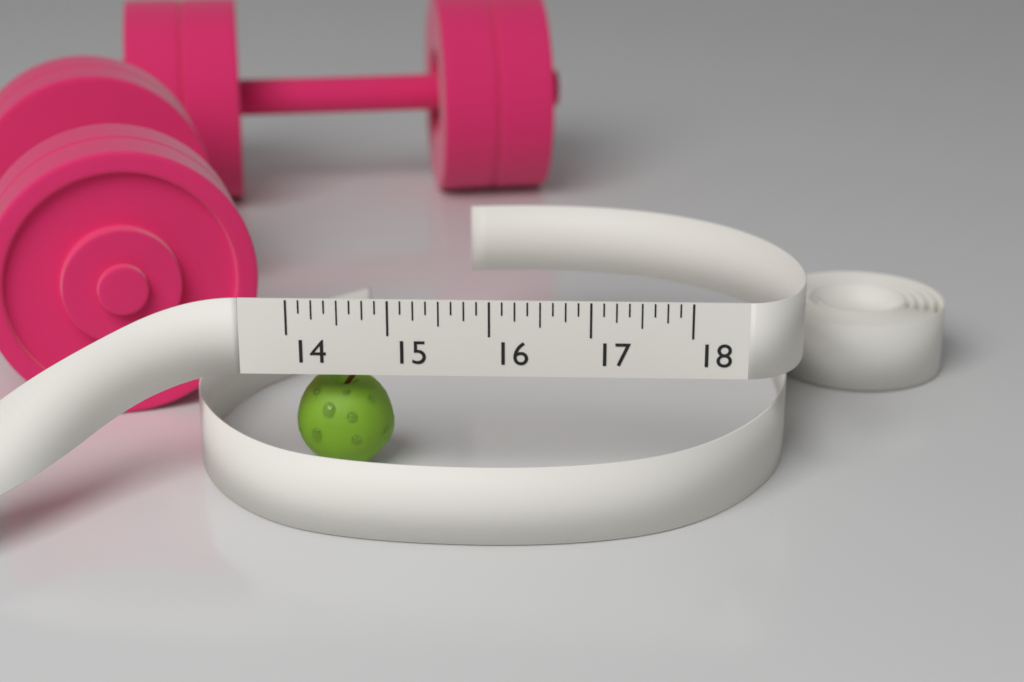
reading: 15.000 (no unit)
